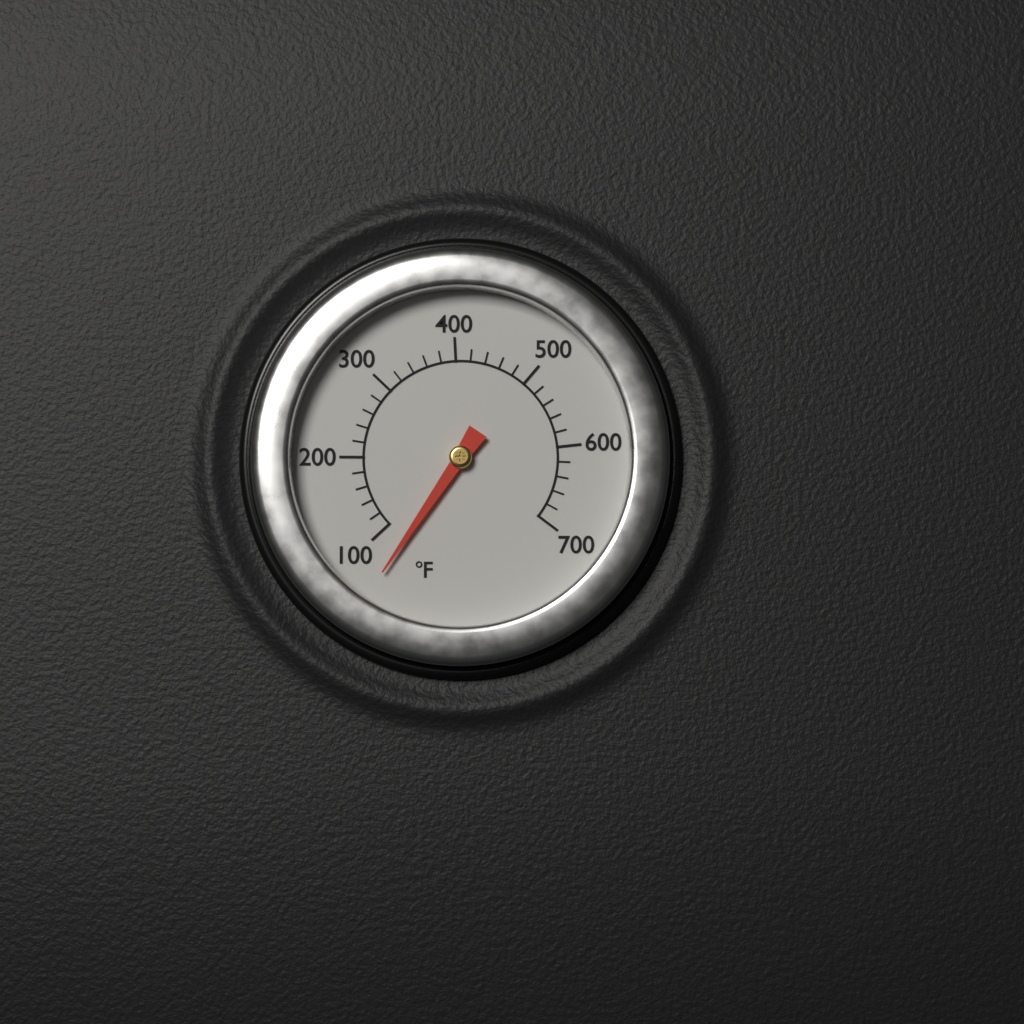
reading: 70 °F
